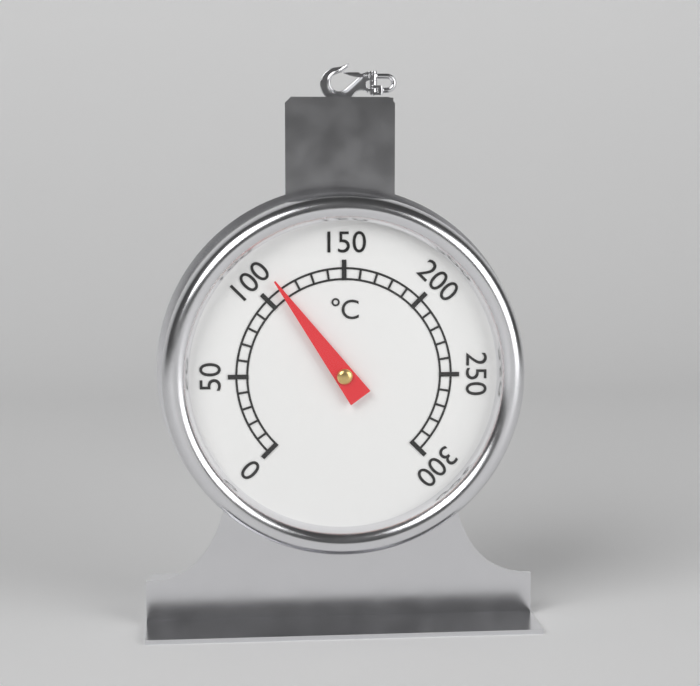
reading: 110 °C
